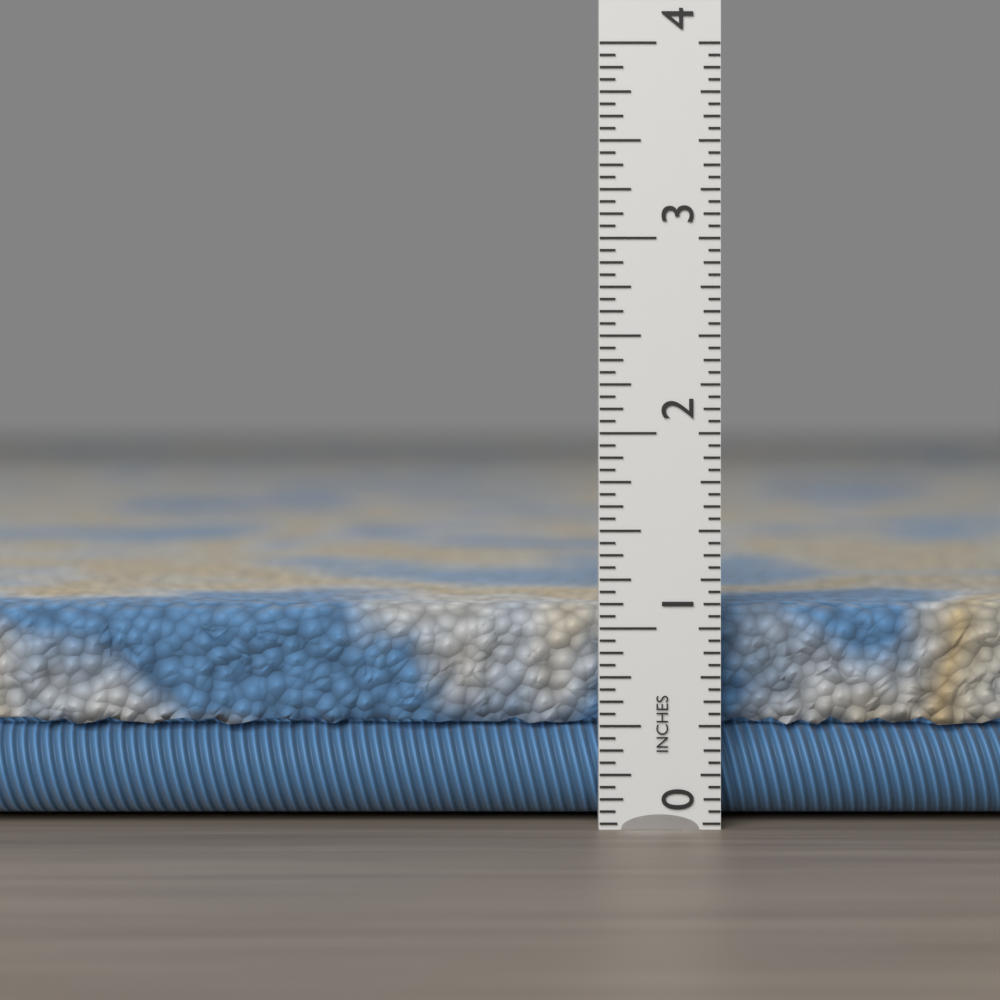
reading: 1.1000 in
